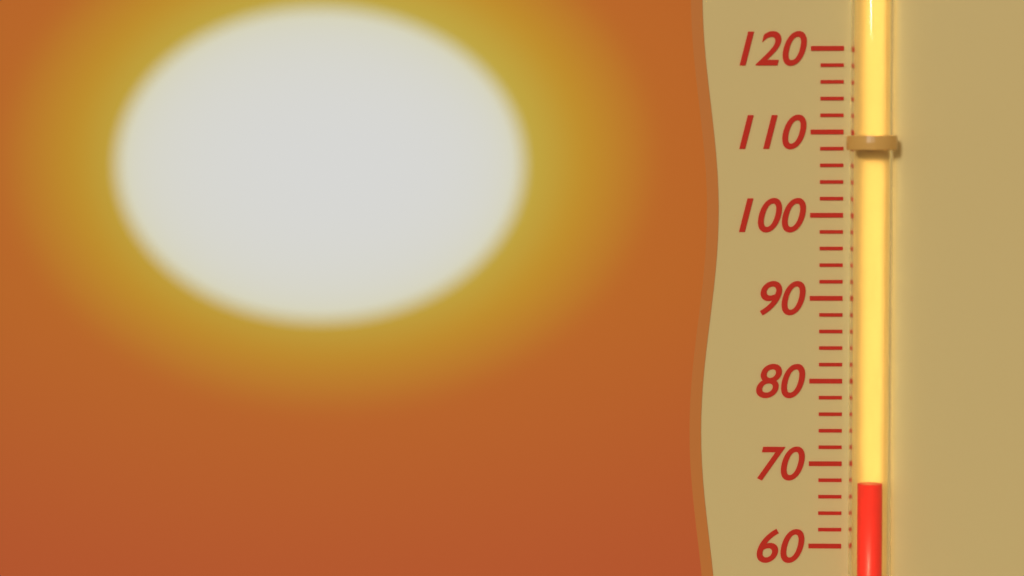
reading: 68 (no unit)
